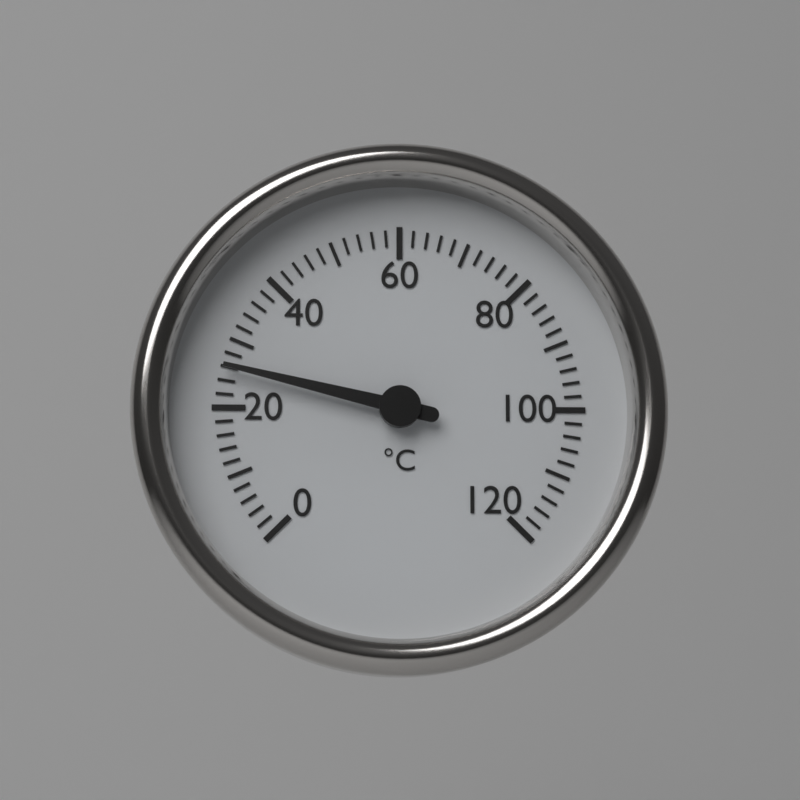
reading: 26 °C
